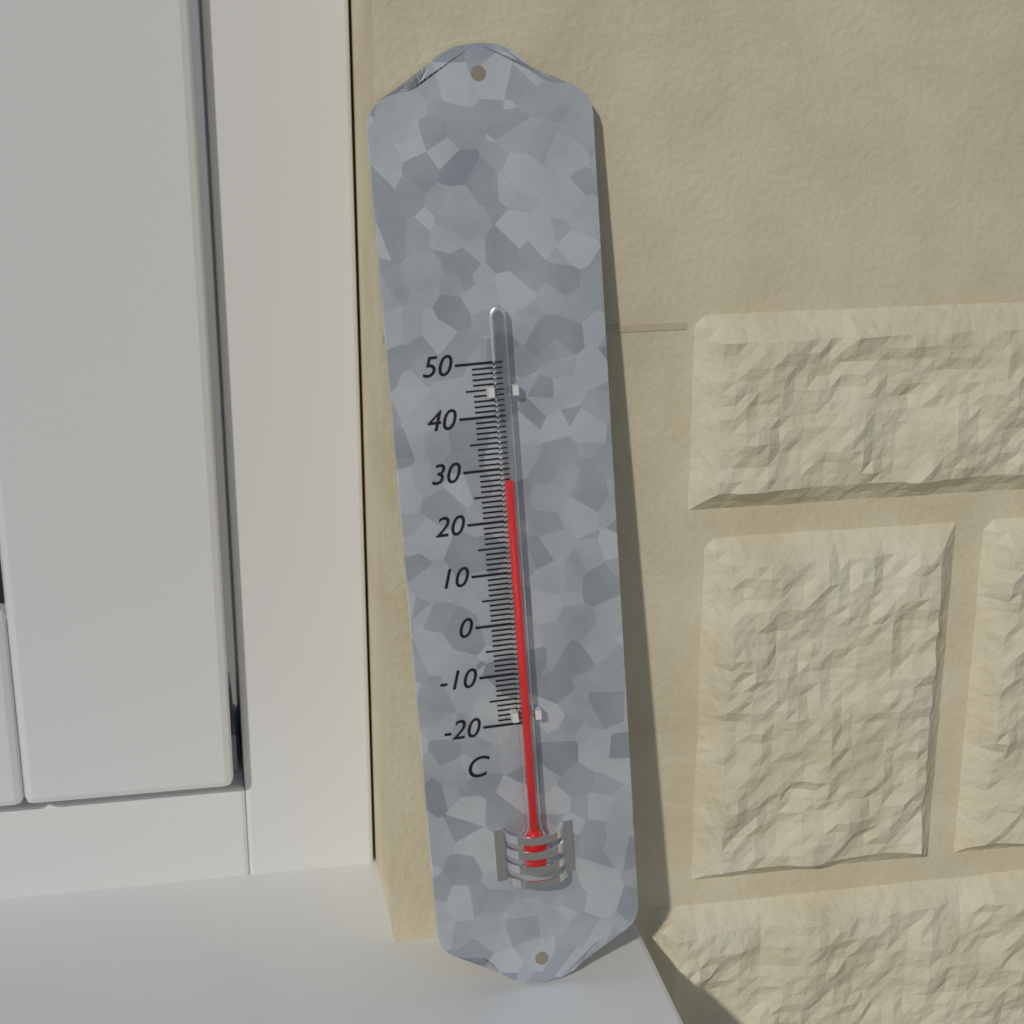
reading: 28 °C
